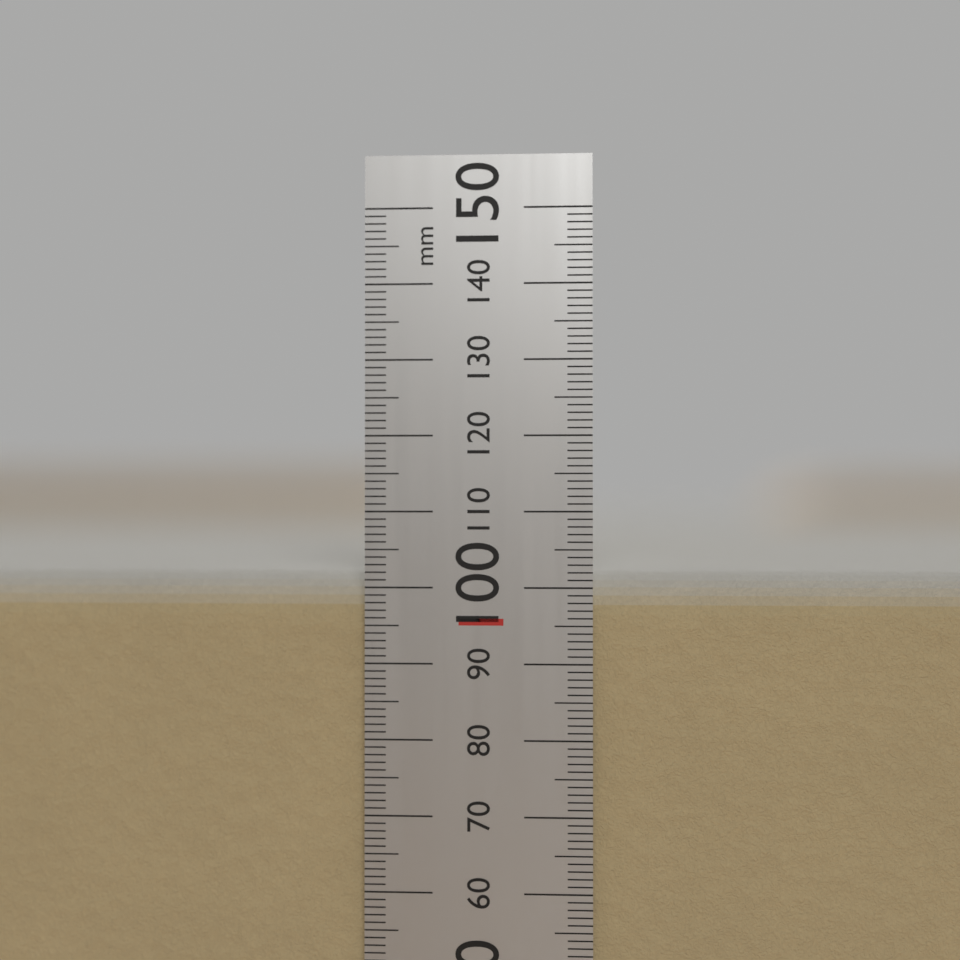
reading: 102 mm
